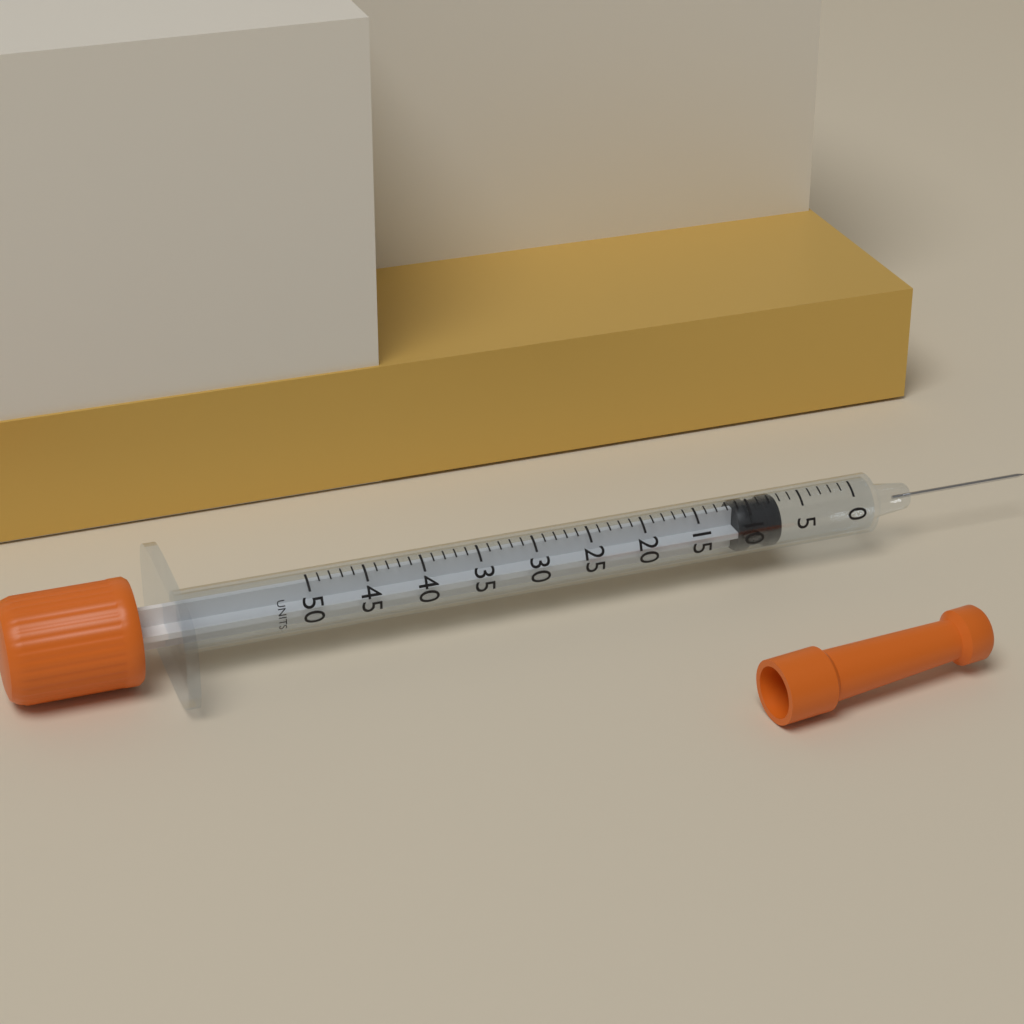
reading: 7 units
